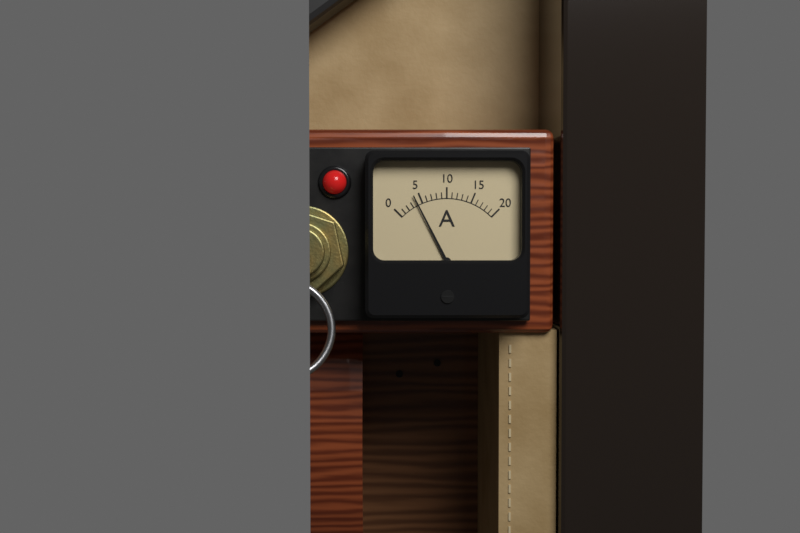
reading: 4 A
